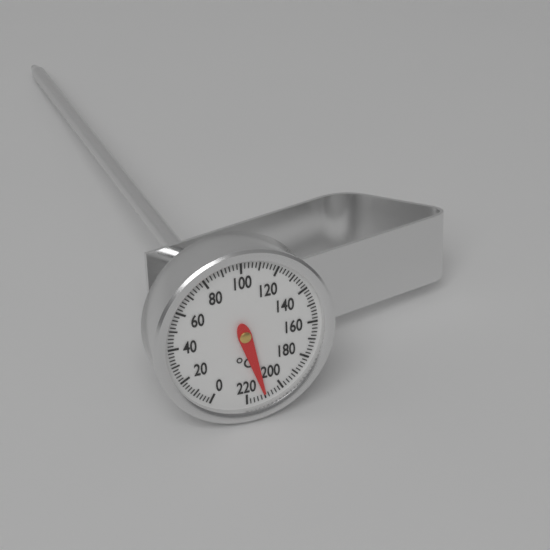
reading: 210 °C
